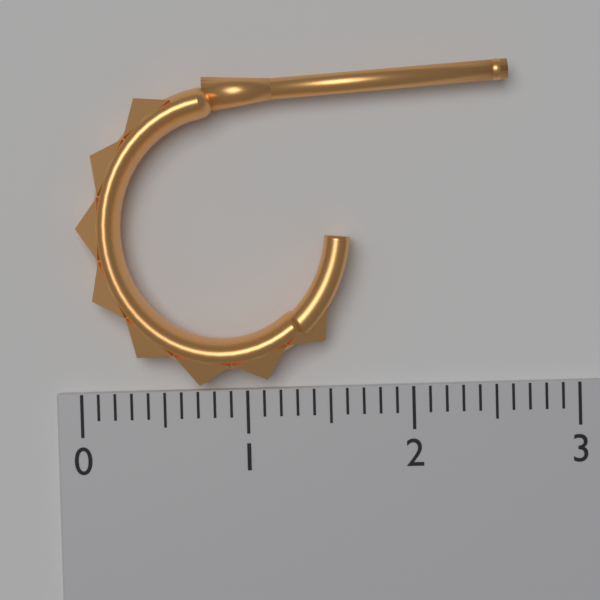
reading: 2.6 (no unit)
